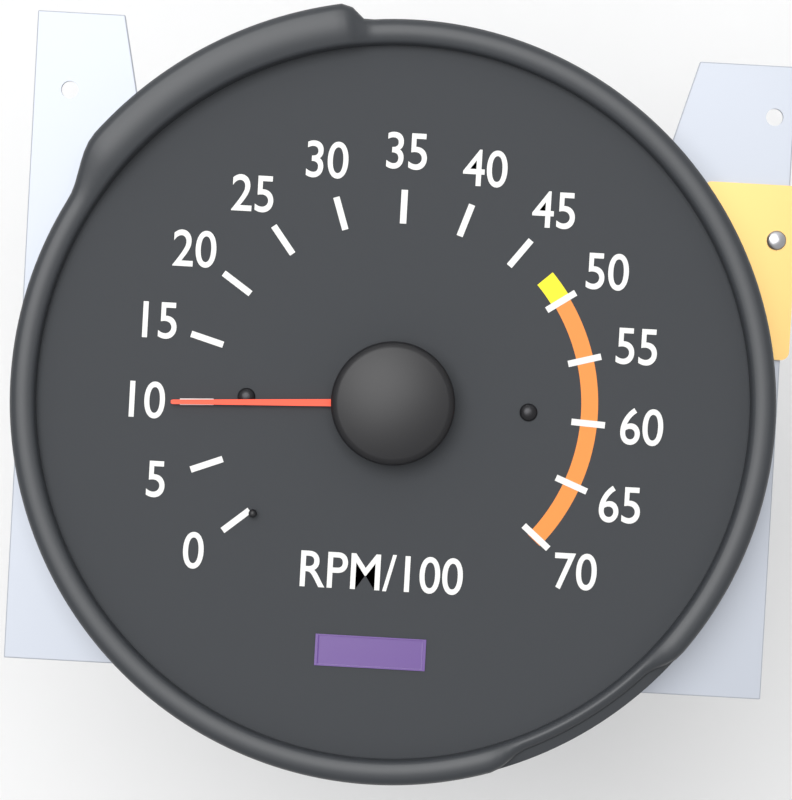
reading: 10 RPM/100
